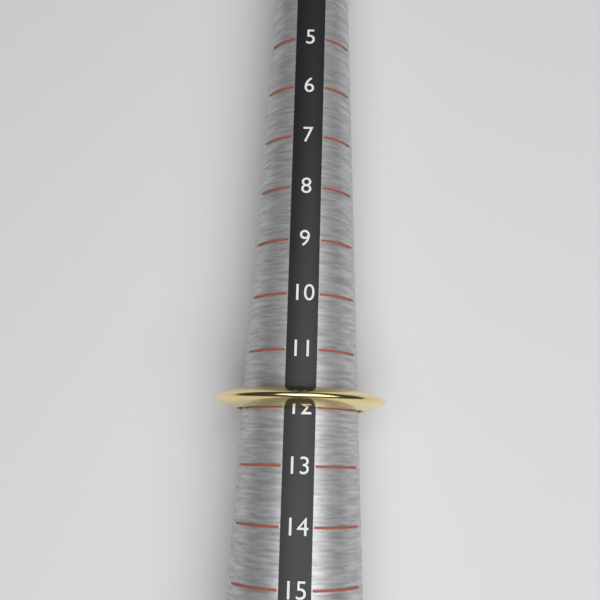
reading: 12 (no unit)
